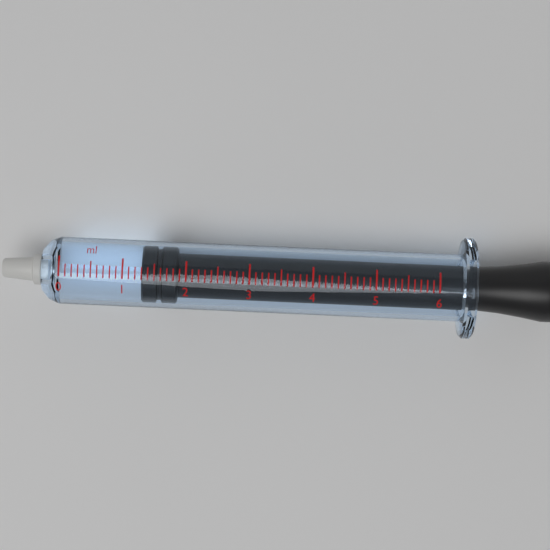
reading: 1.3 ml
